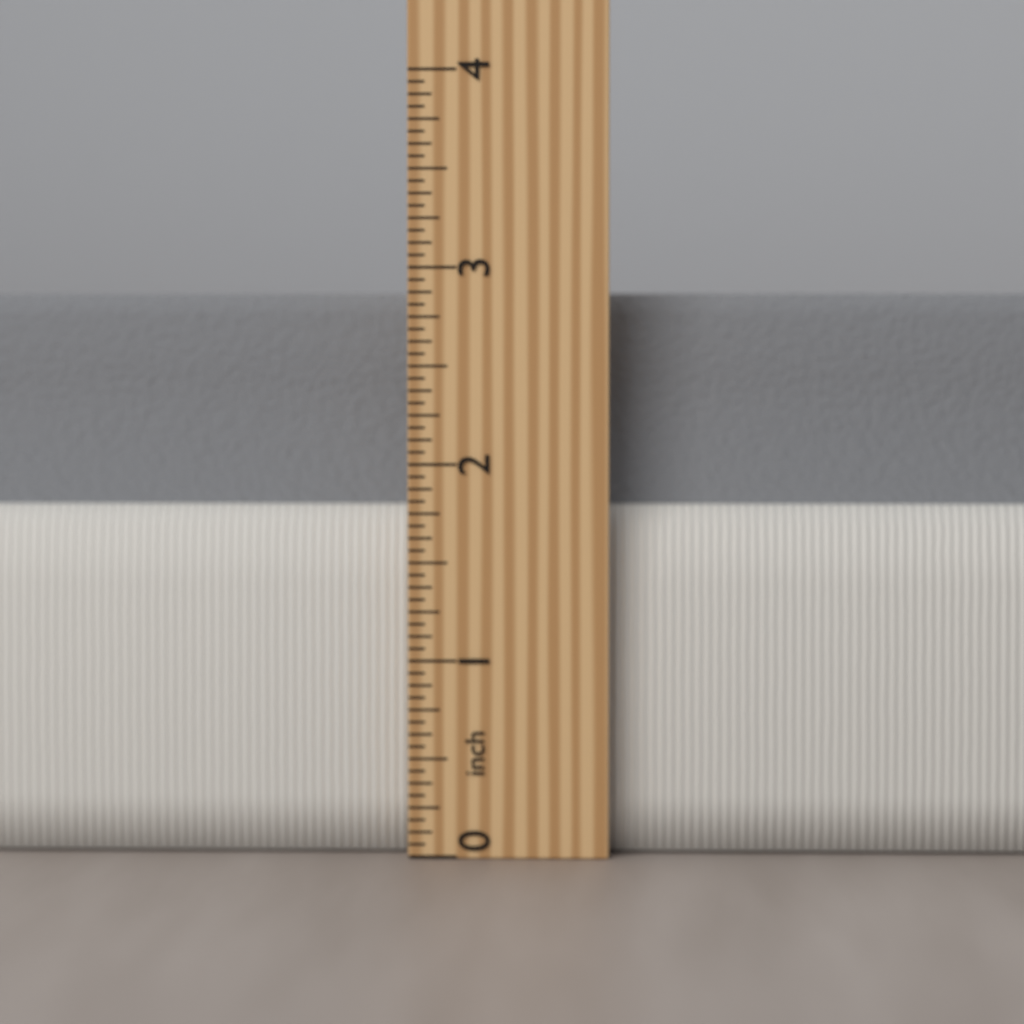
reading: 2.8750 inch
